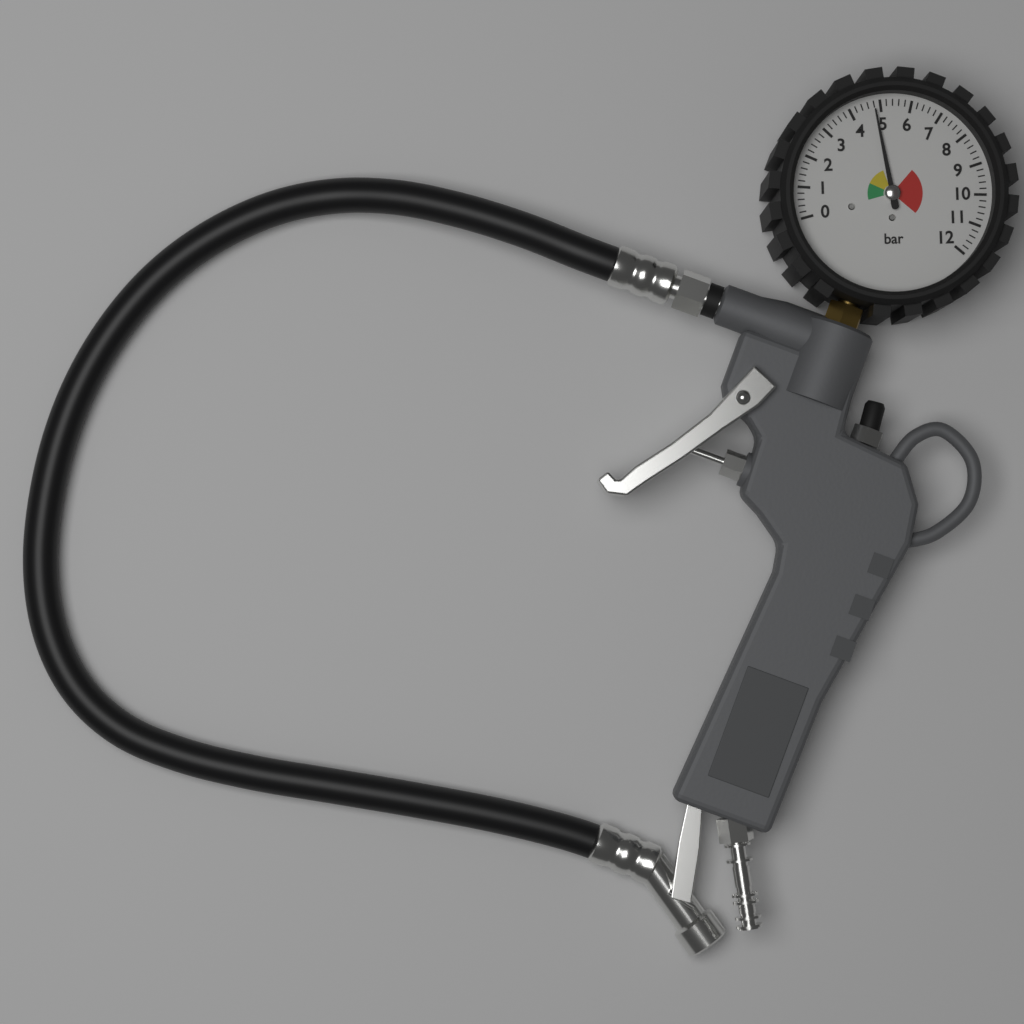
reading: 4.8 bar
